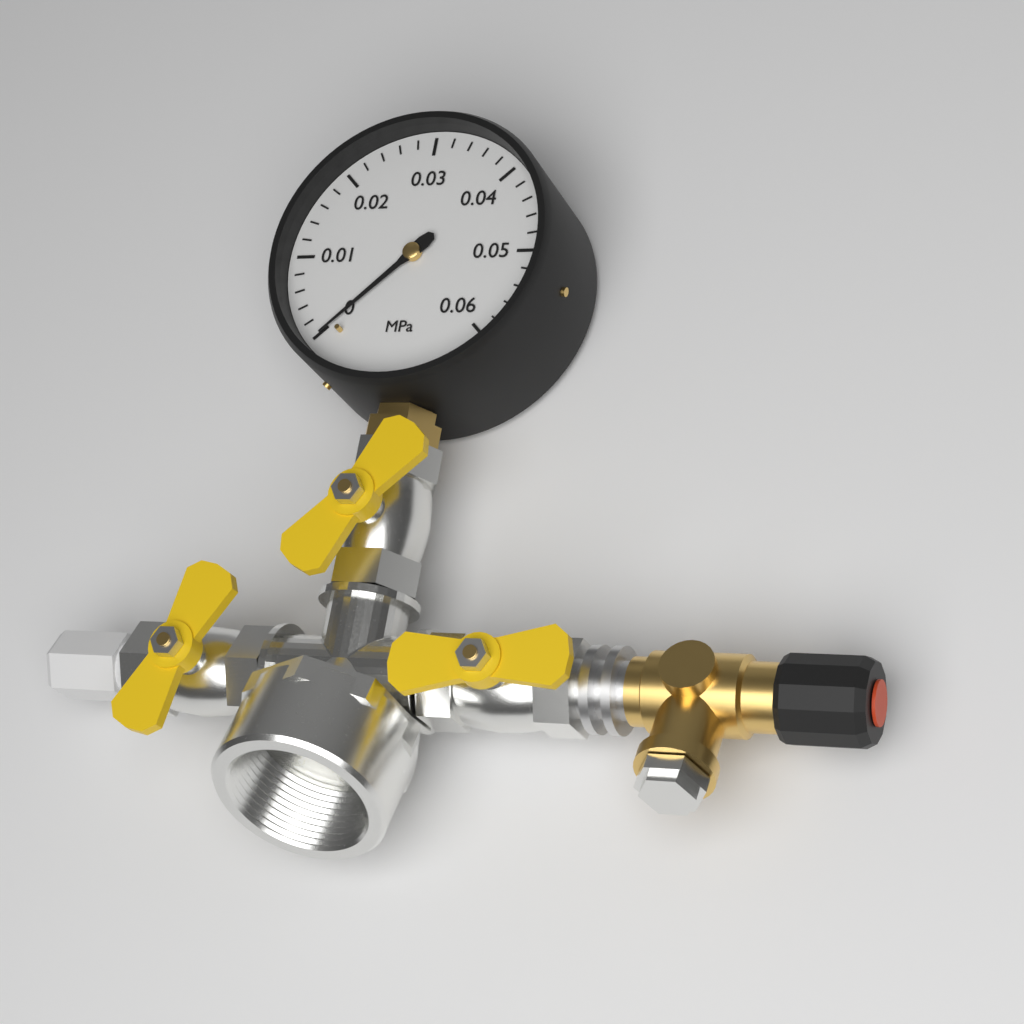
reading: 0.000 MPa
